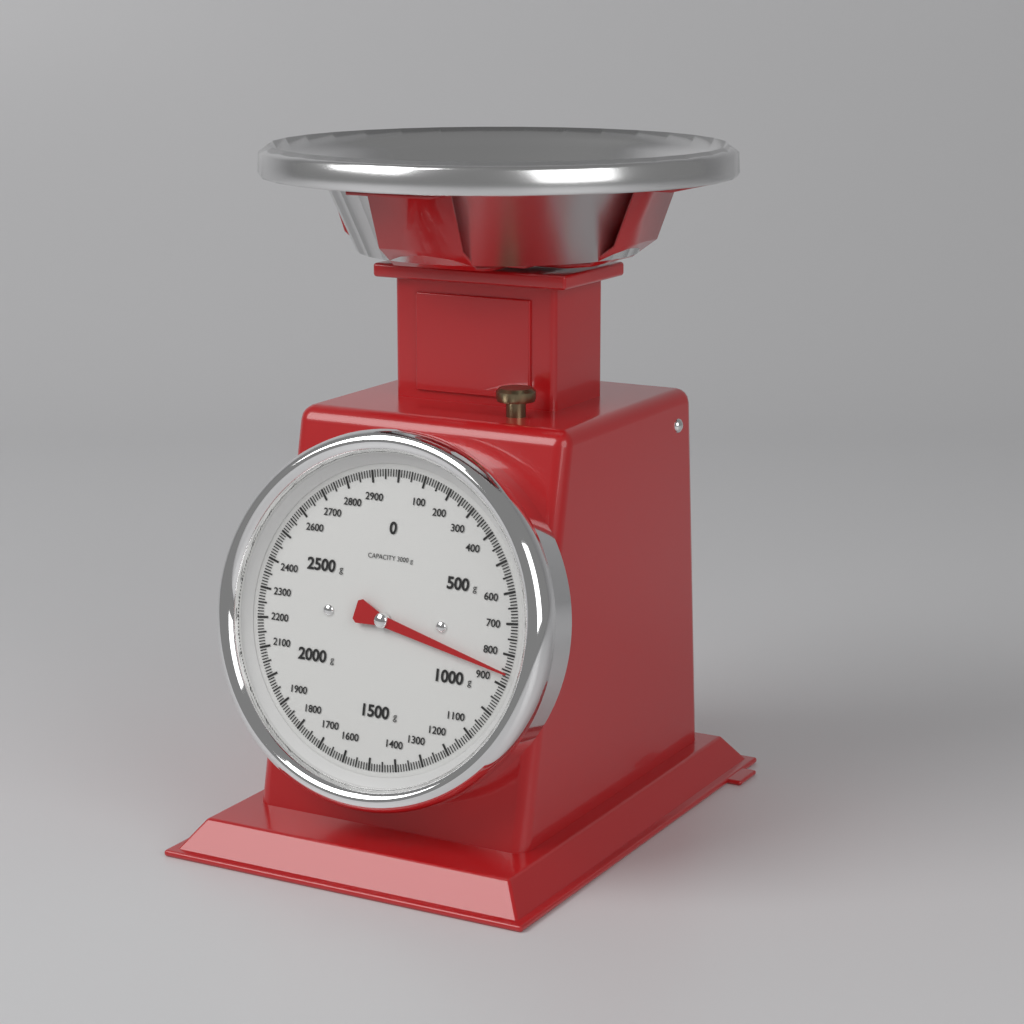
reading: 860 g
